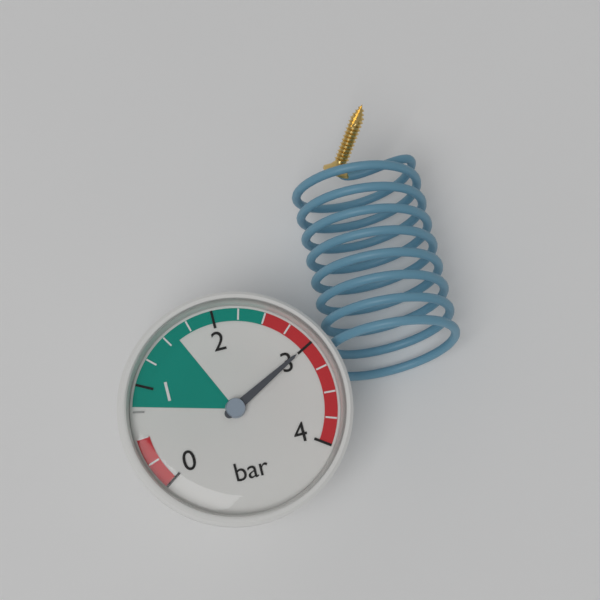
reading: 3.00 bar
